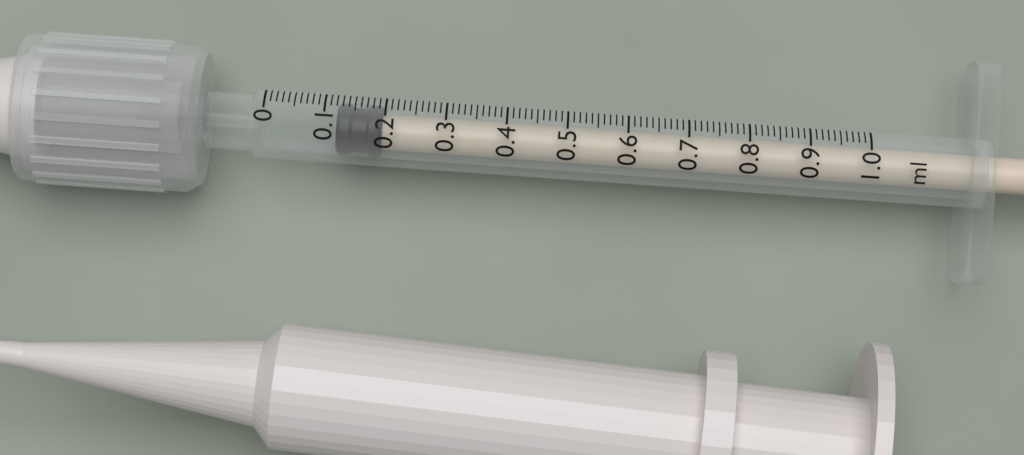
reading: 0.12 ml
